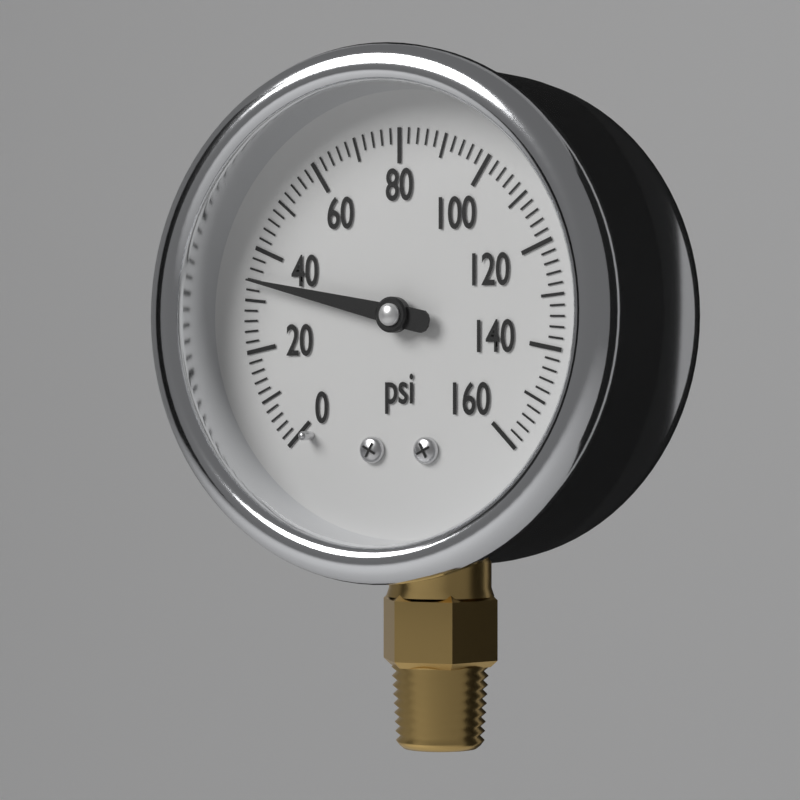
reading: 34 psi
